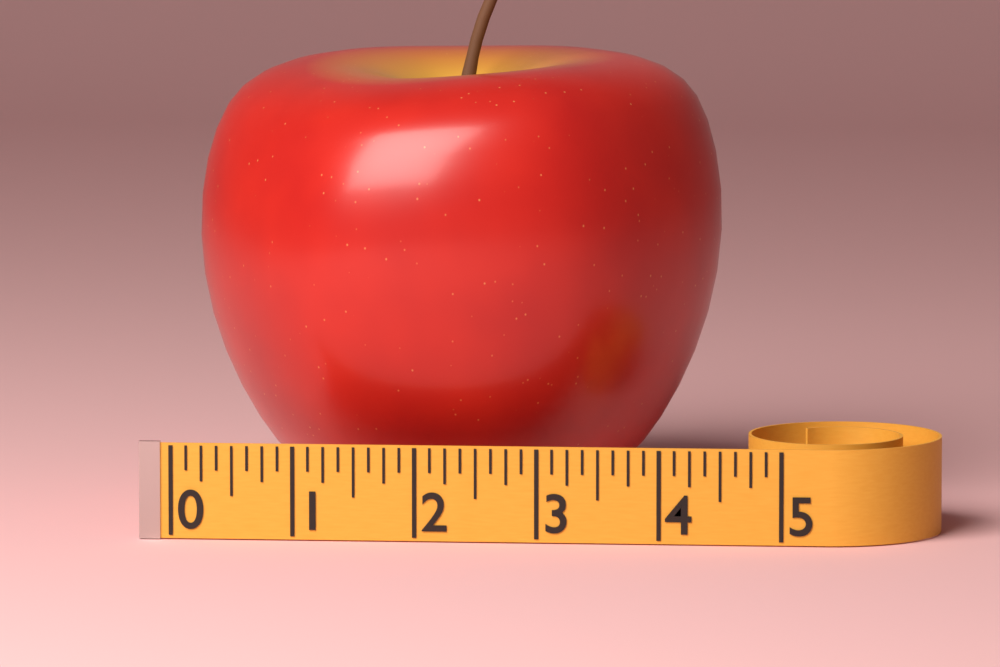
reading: 4.375 (no unit)
